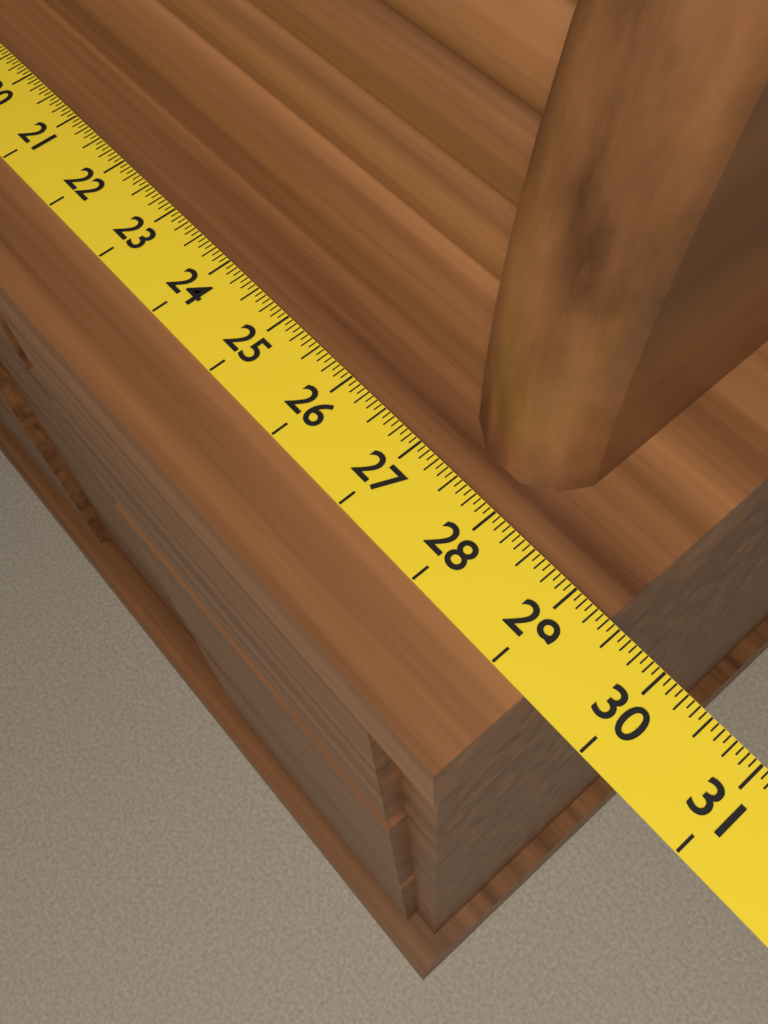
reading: 29.3750 (no unit)
